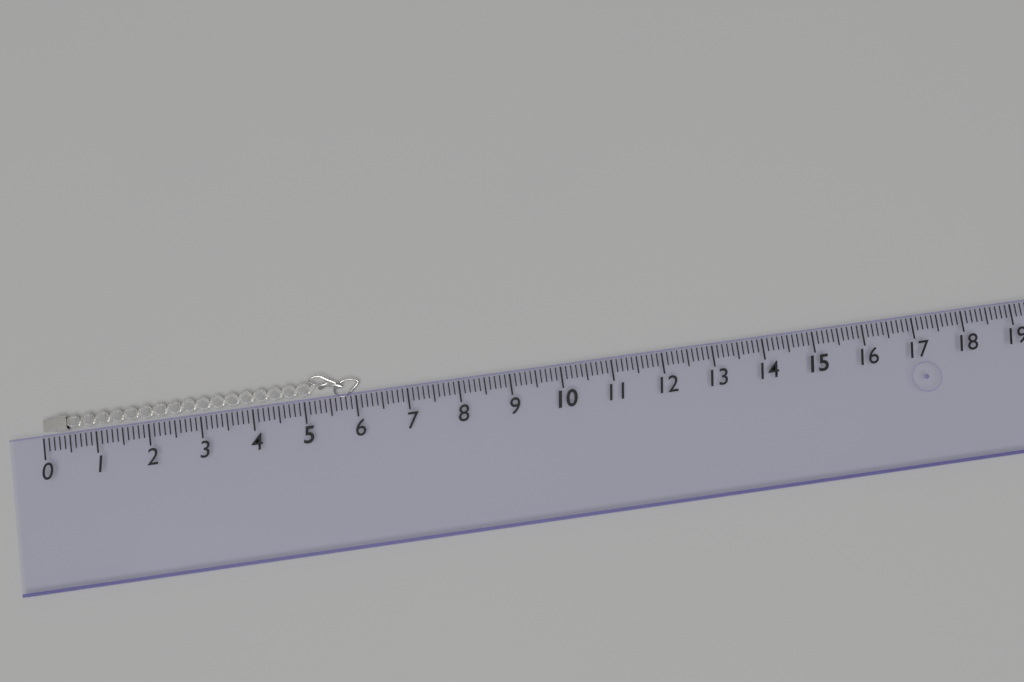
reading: 6.1 (no unit)
